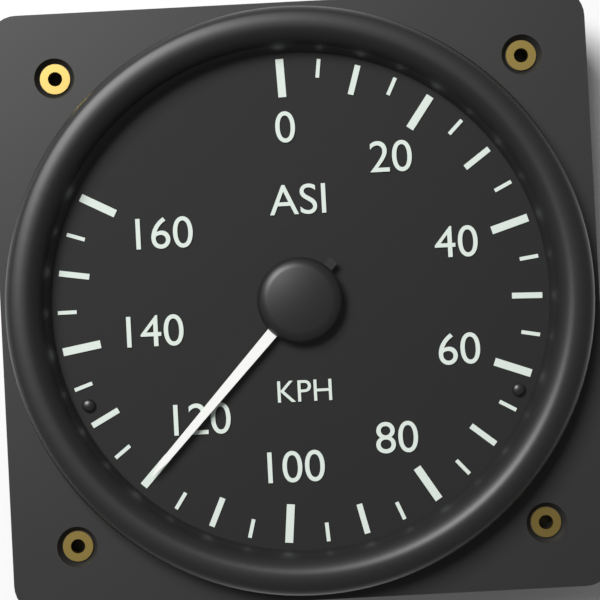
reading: 120 KPH
